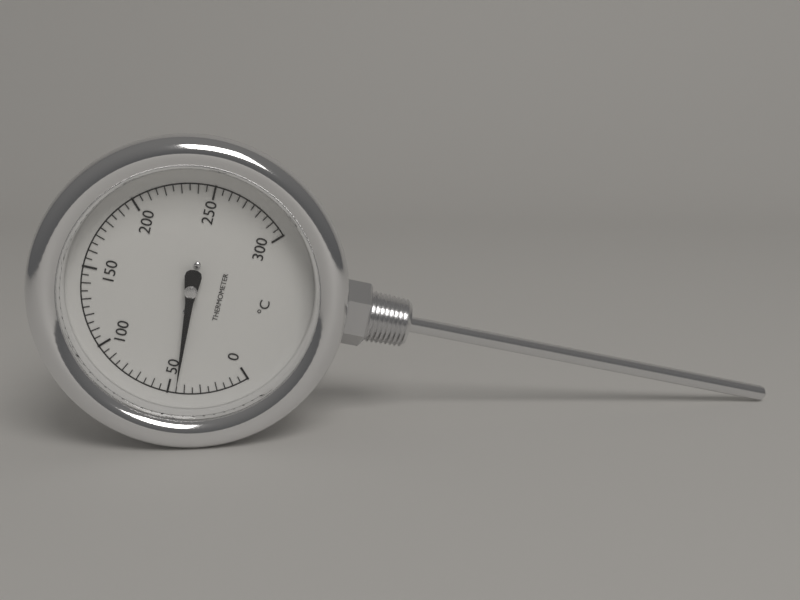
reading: 45 °C
